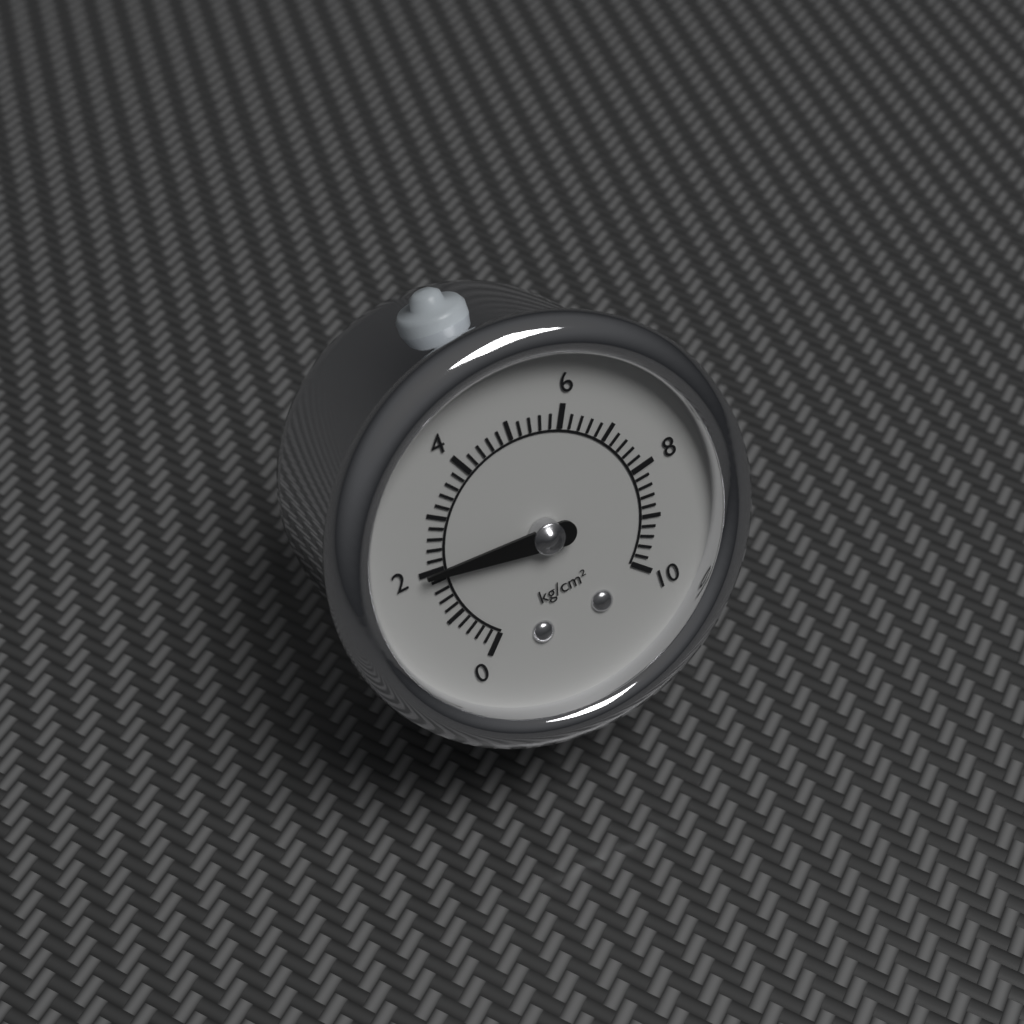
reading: 2.0 kg/cm²
